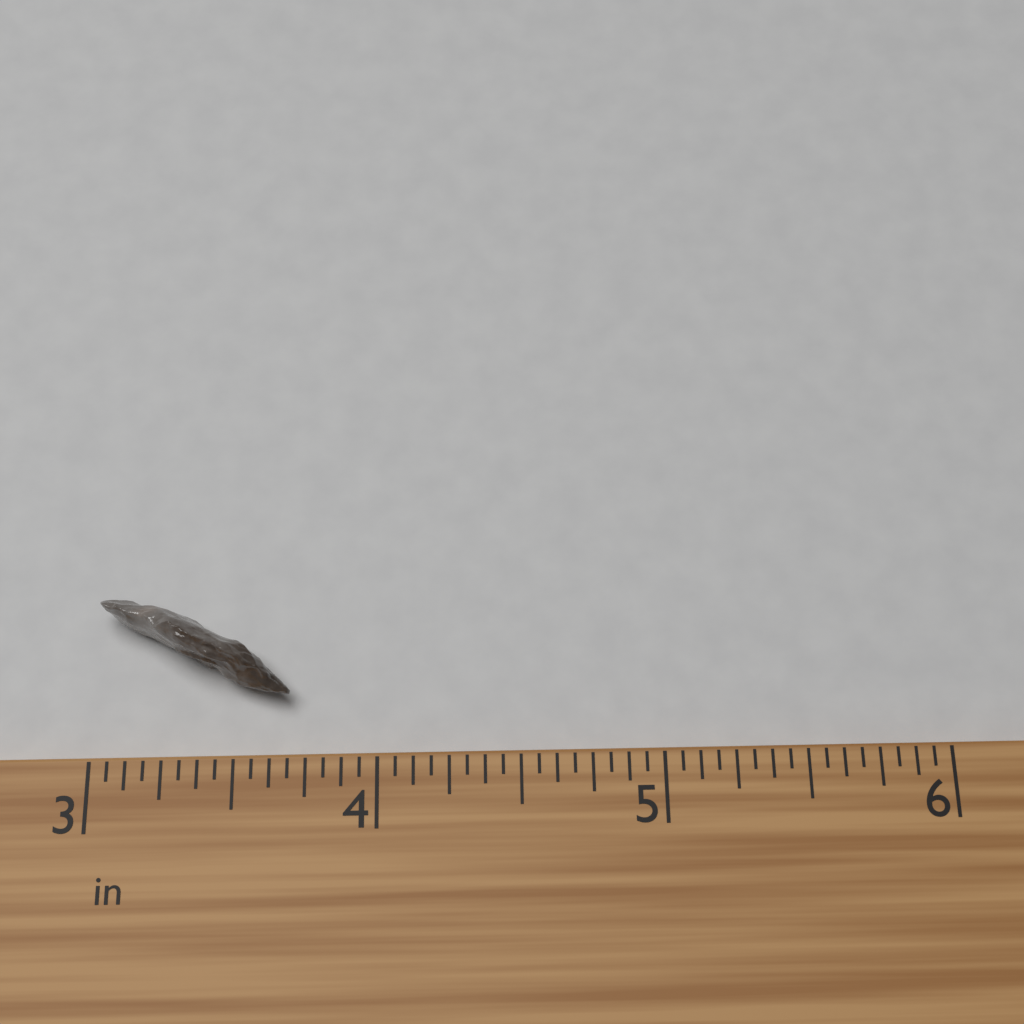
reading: 3.6875 in
